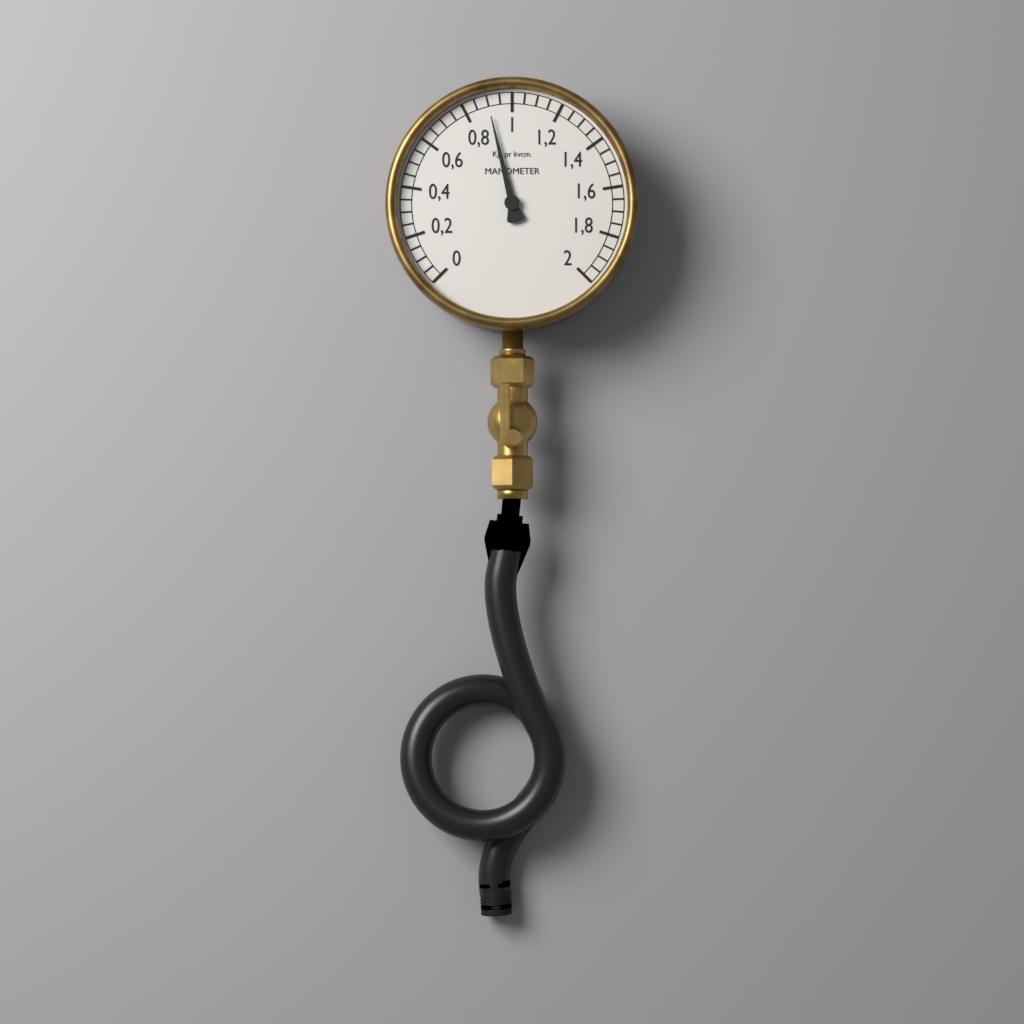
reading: 0.90 kg/cm²
